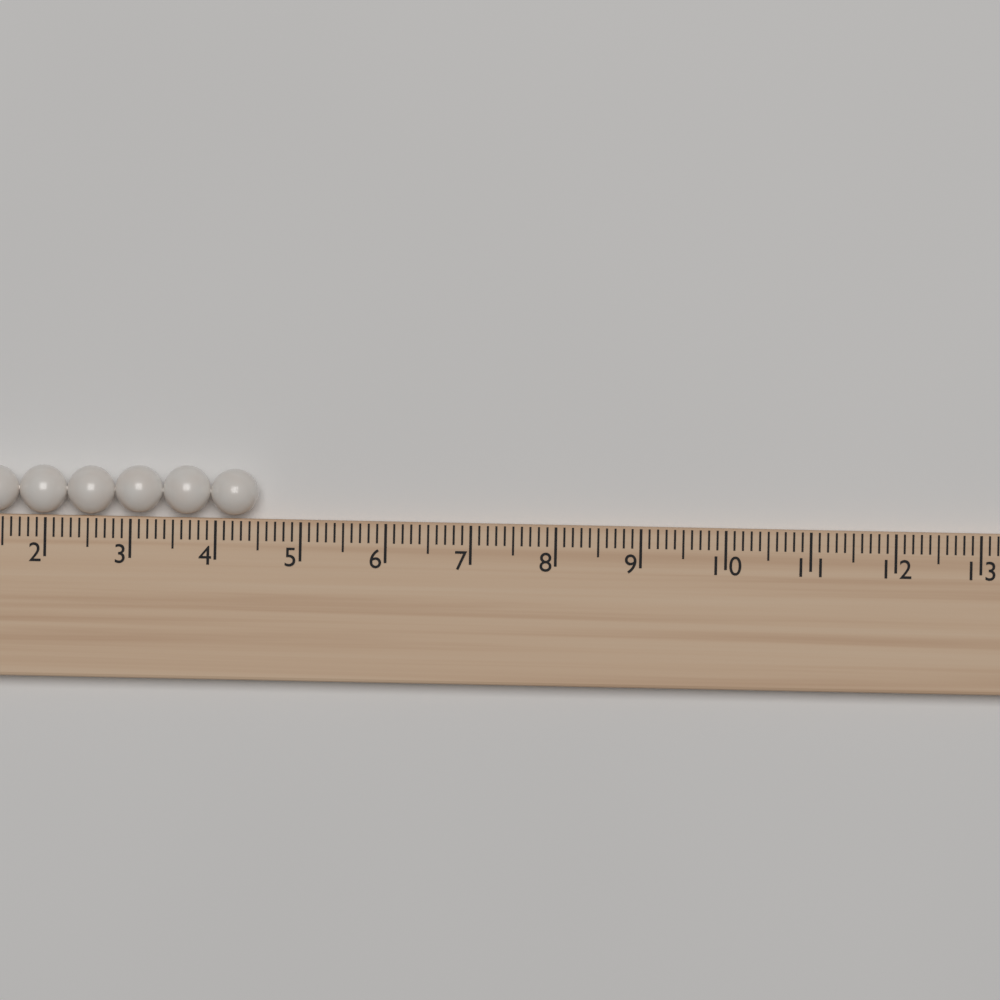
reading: 4.5 (no unit)
